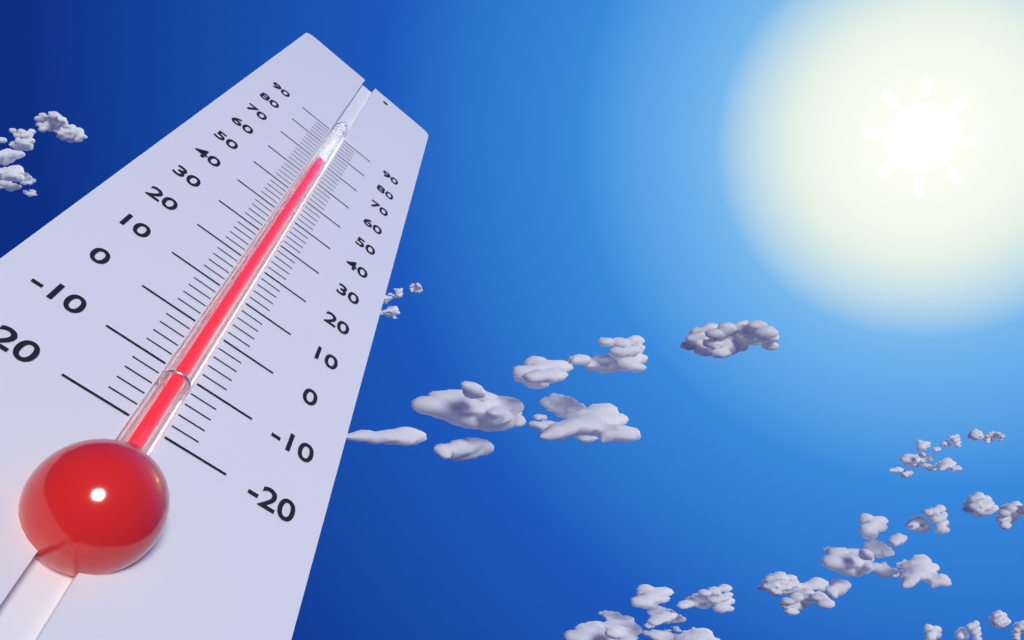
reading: 70 (no unit)
